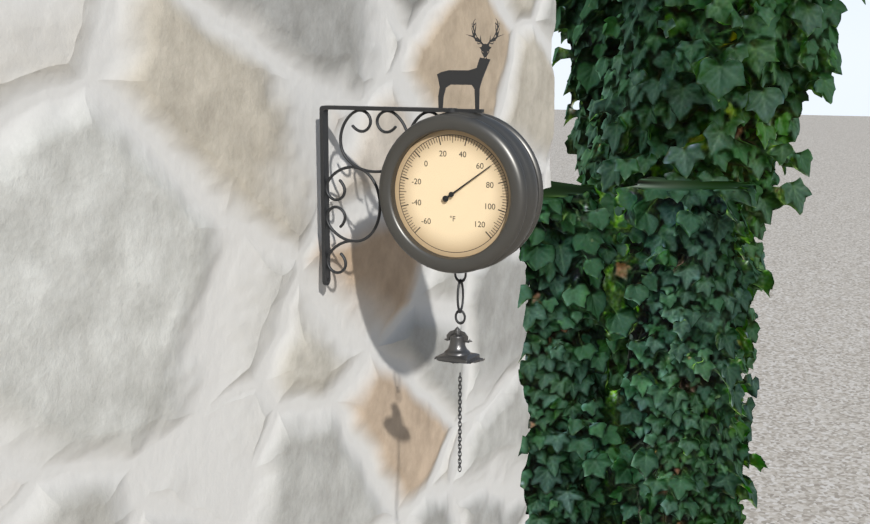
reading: 66 °F
